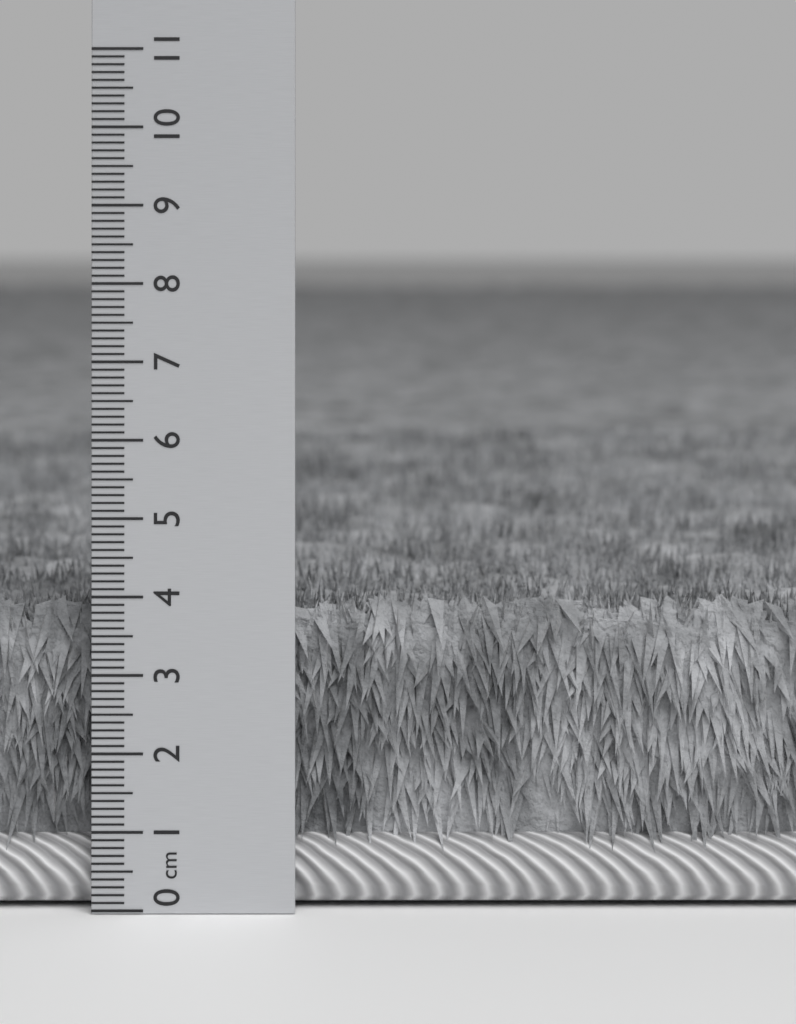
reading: 4.0 cm
